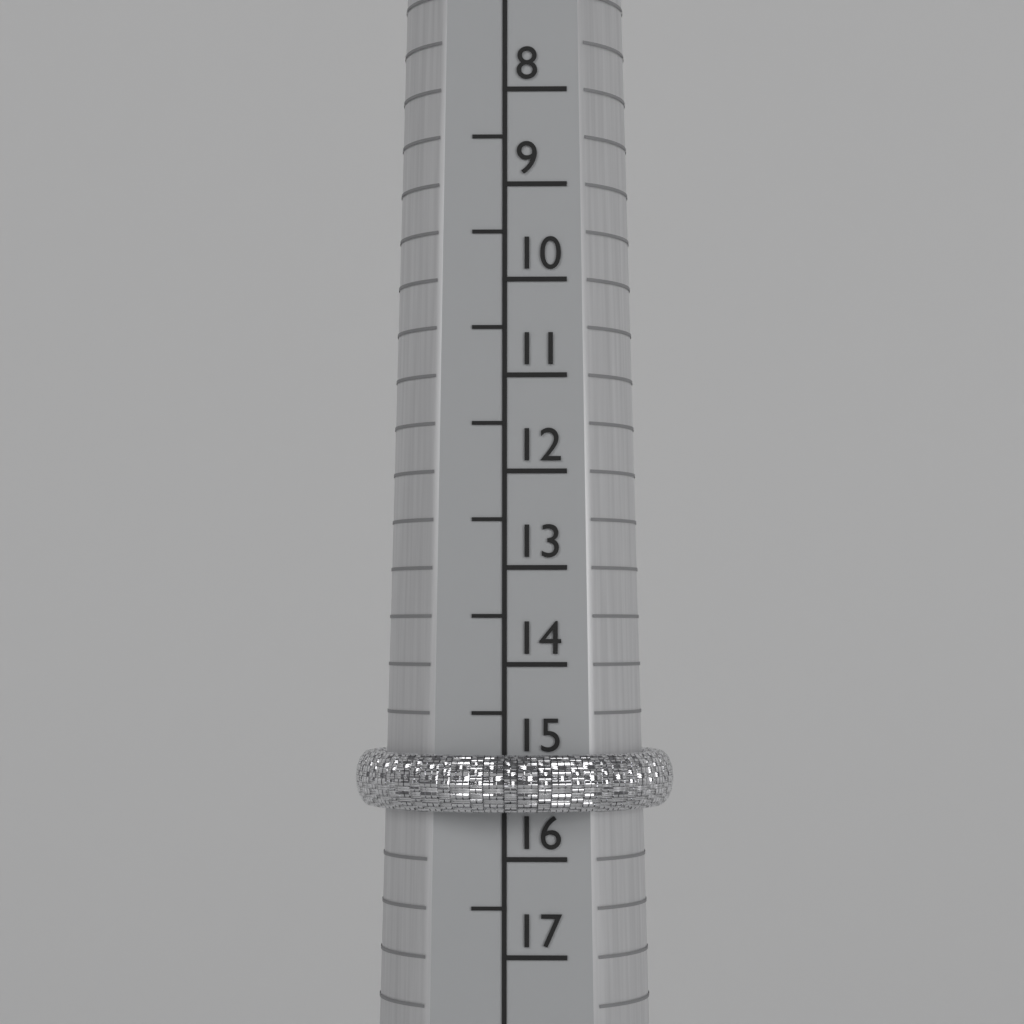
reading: 15.5 (no unit)
